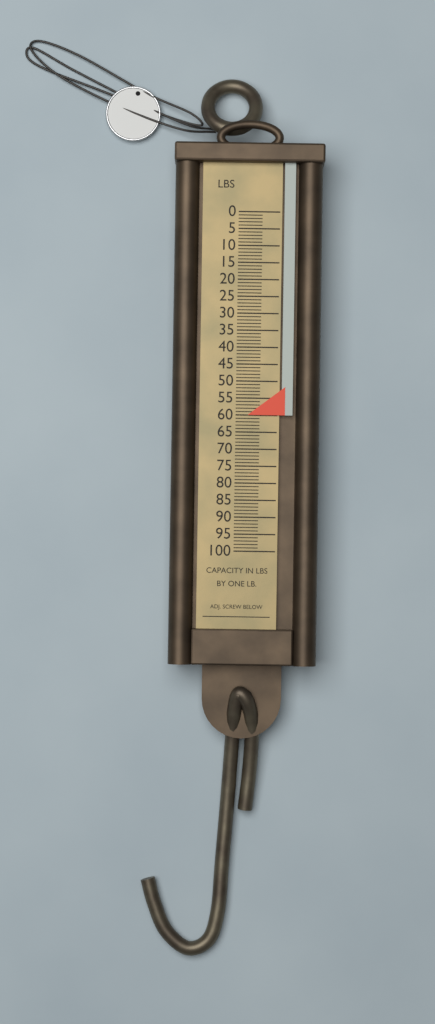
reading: 60 lb
